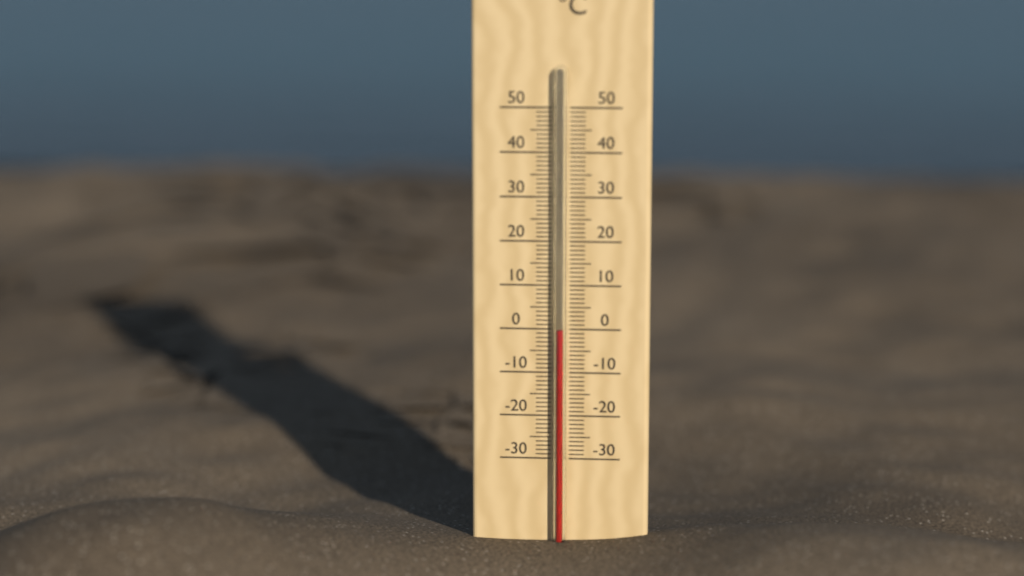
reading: 0 °C
